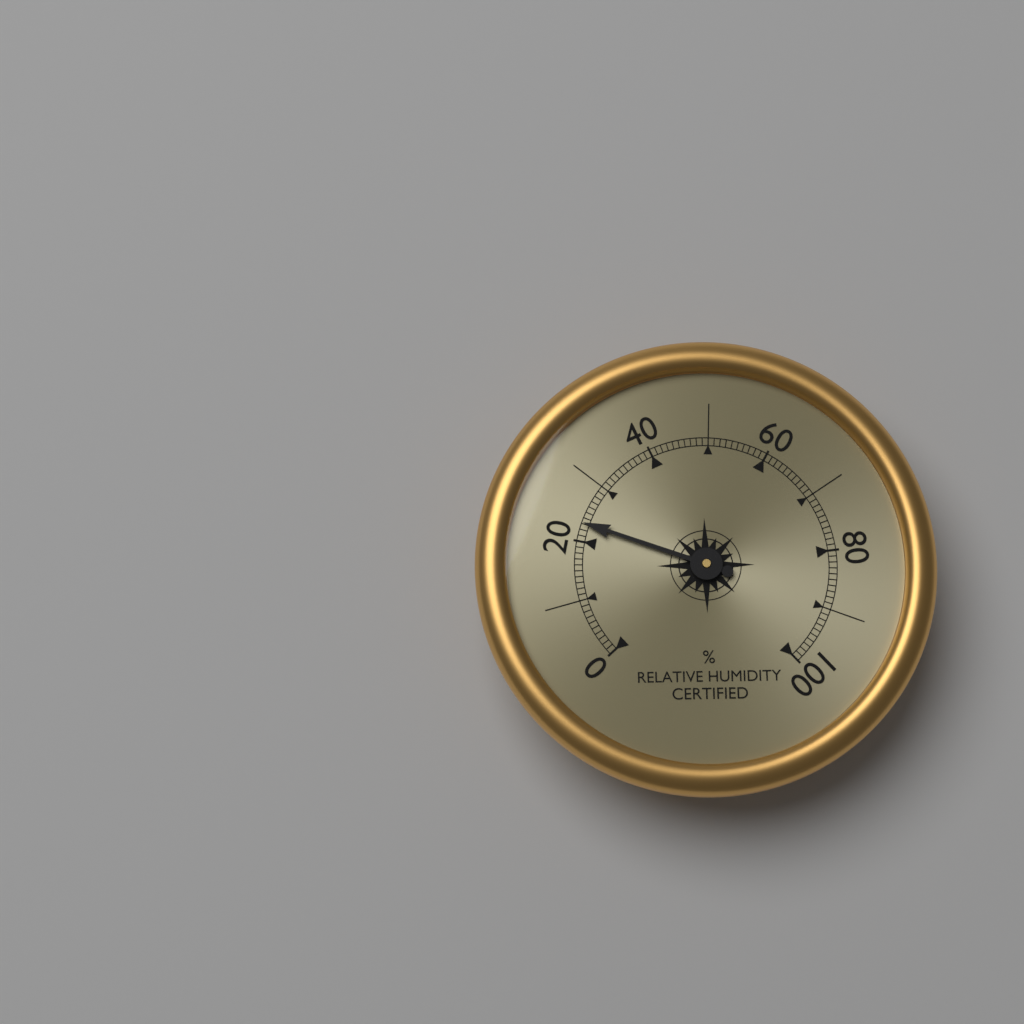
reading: 23 %
